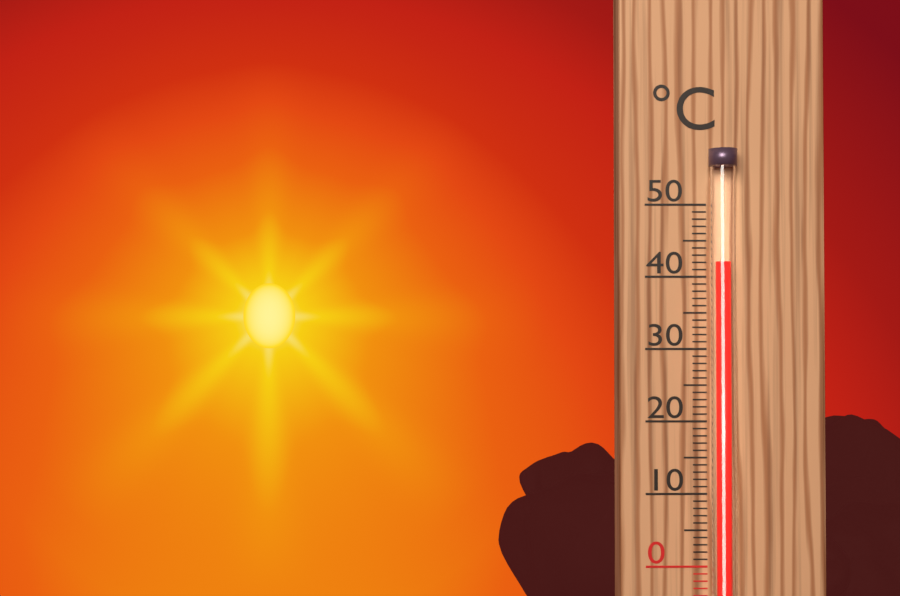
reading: 42 °C
